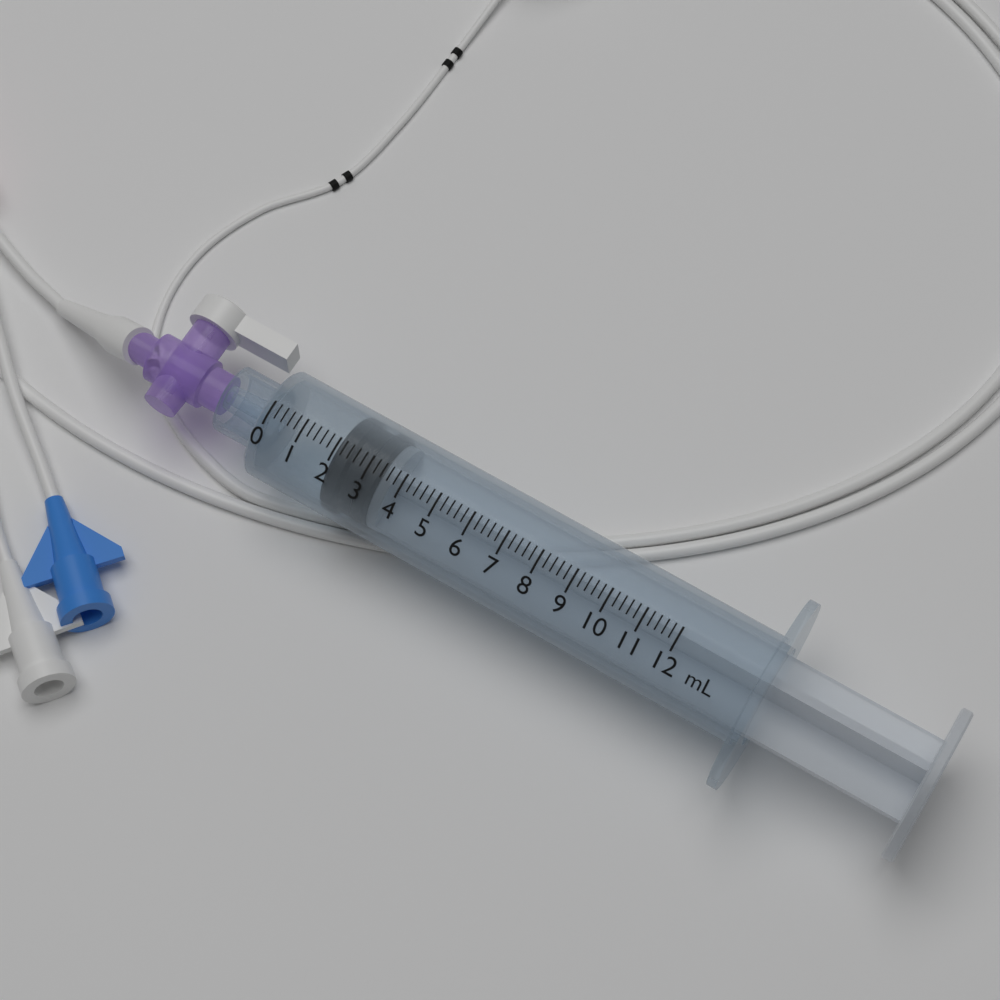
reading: 2.0 mL
